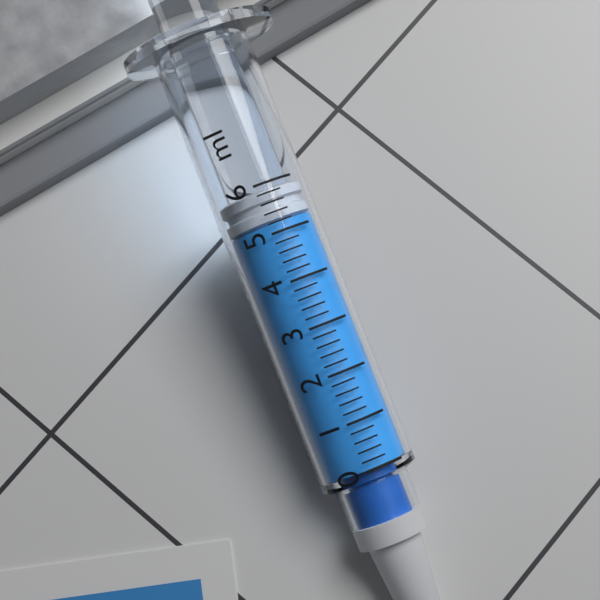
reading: 5.2 ml
